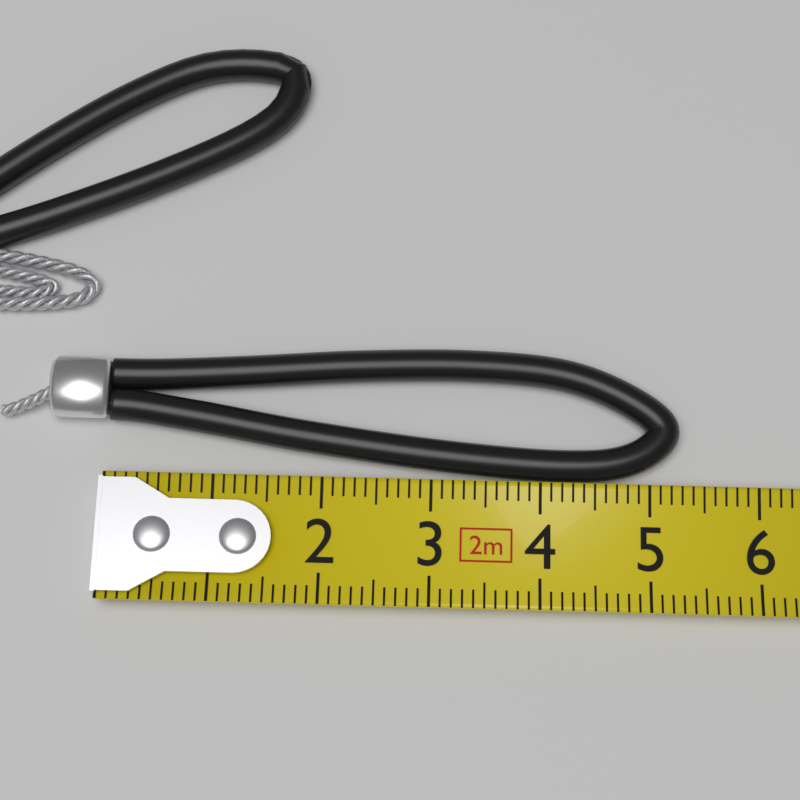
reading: 5.3 cm
